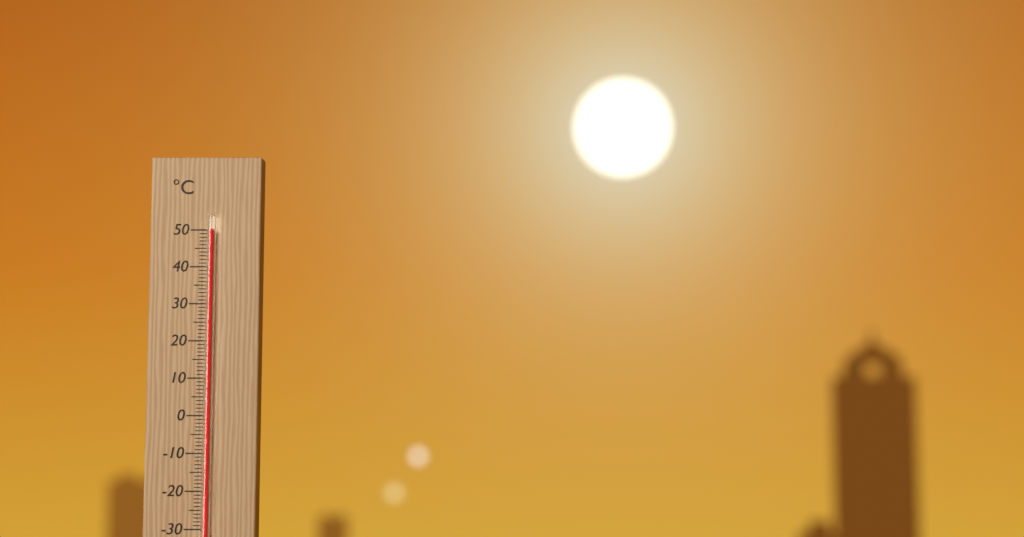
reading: 50 °C
